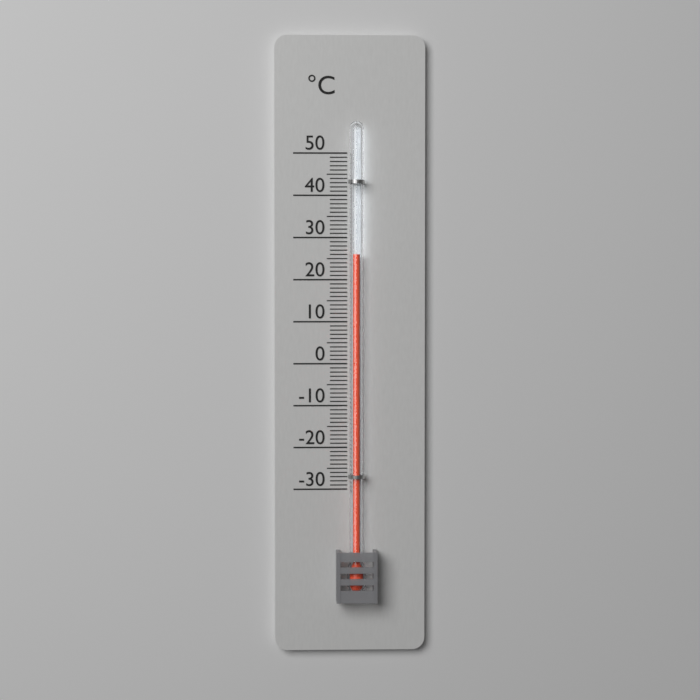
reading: 26 °C
